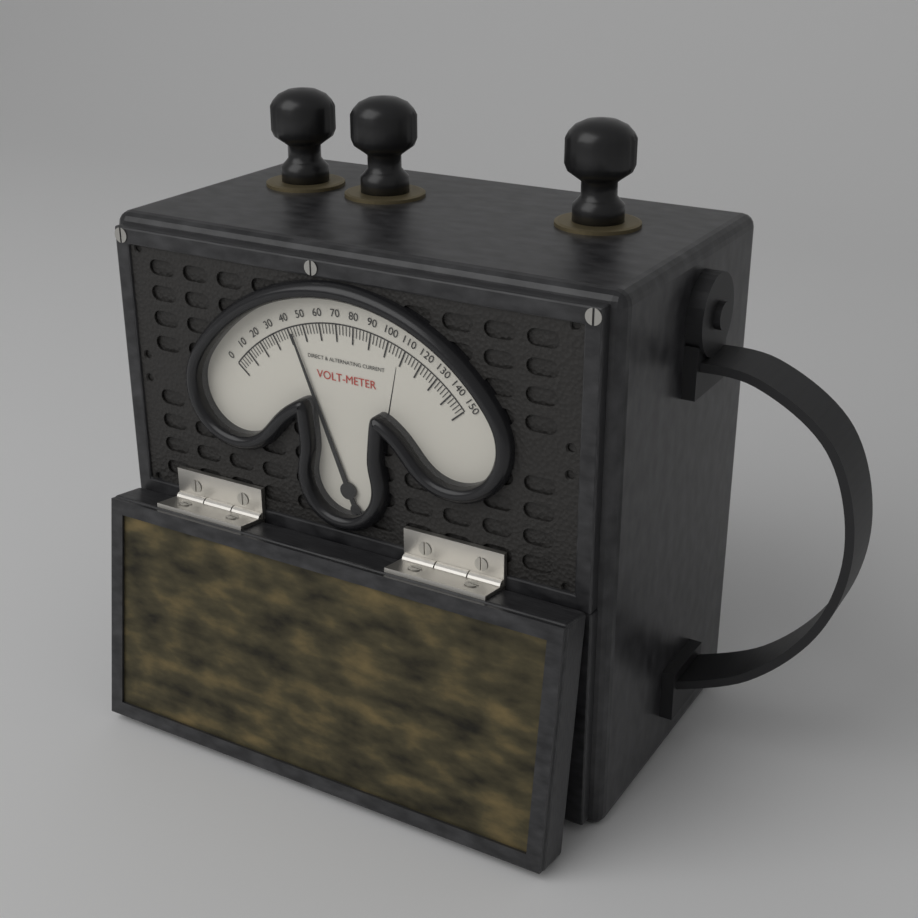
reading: 42 V
